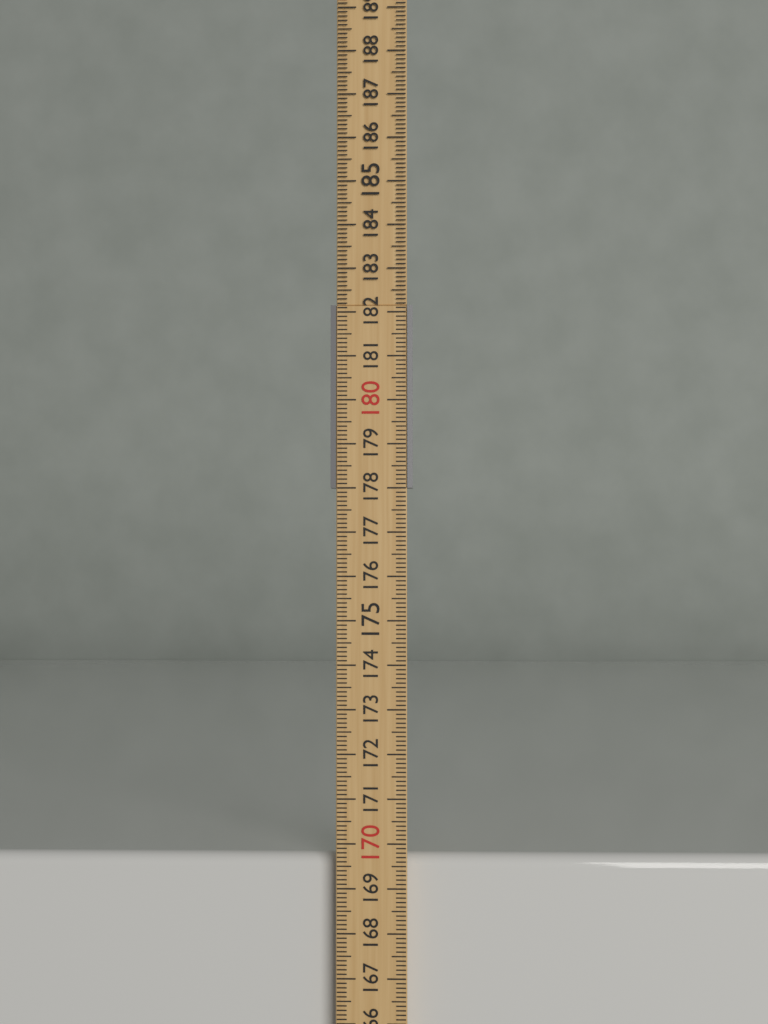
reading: 169.7 cm
